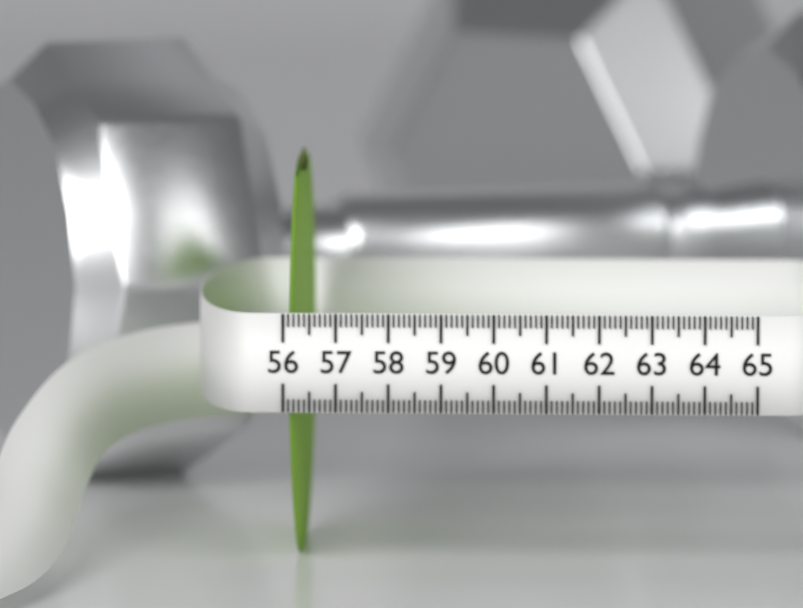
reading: 56.3 (no unit)
